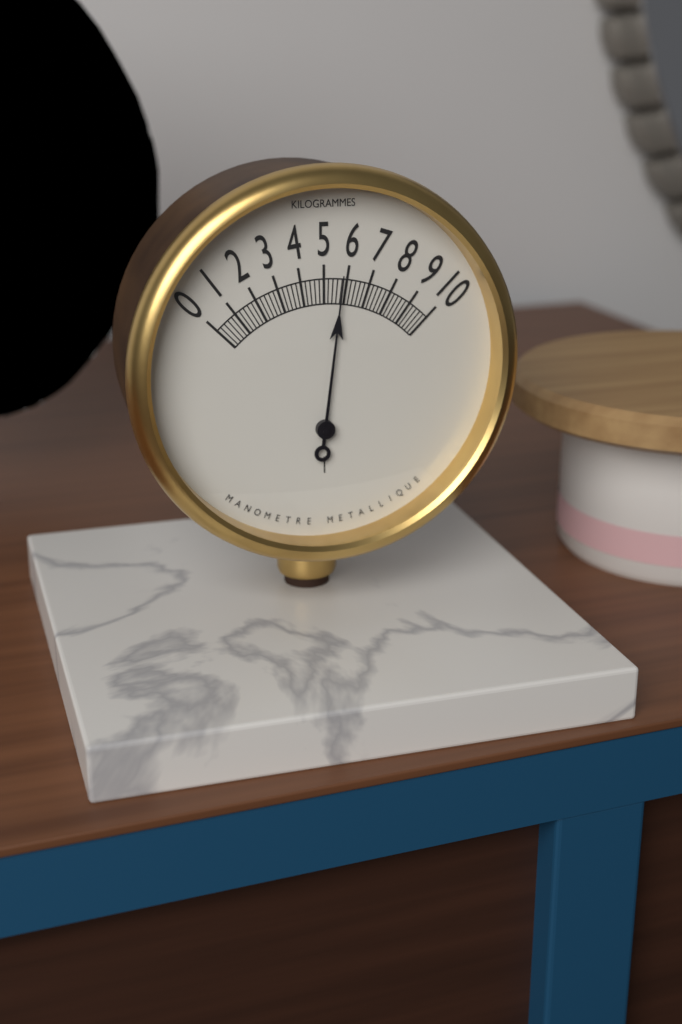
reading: 5.8 kg
